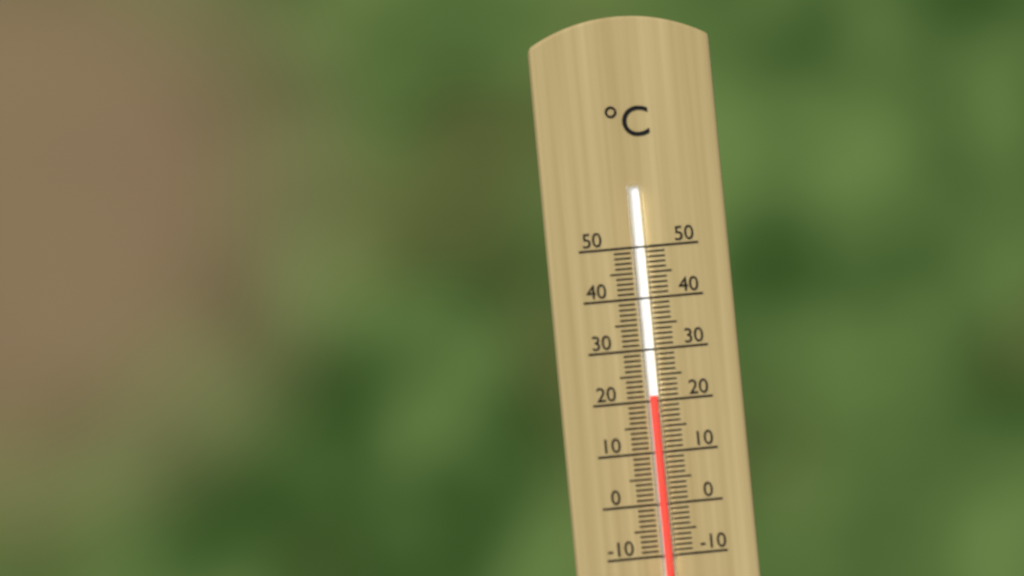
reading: 21 °C
